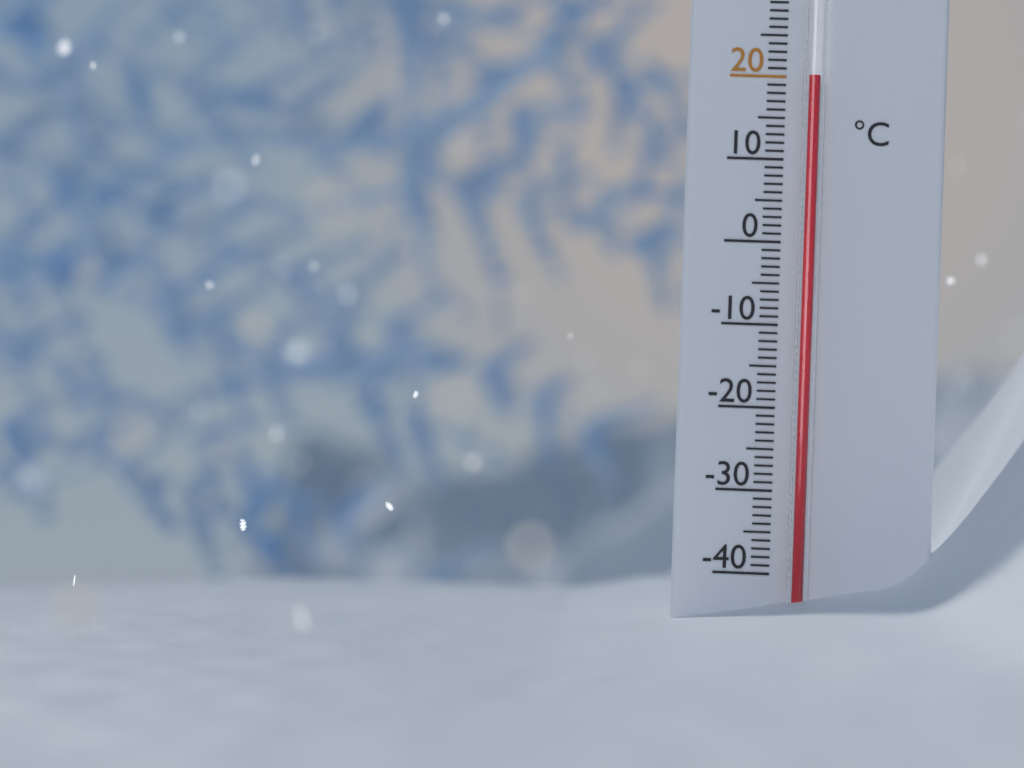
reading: 20 °C
